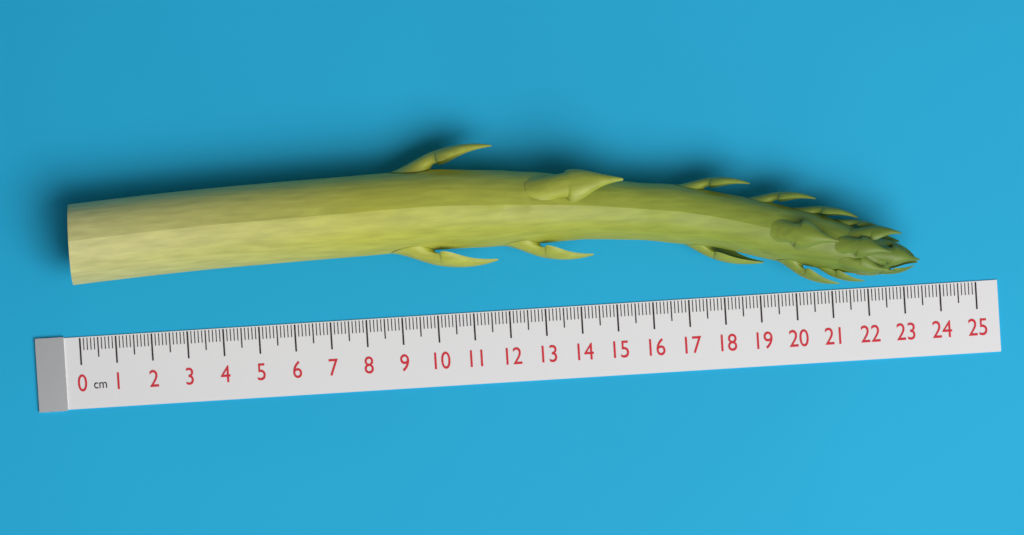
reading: 23.4 cm
